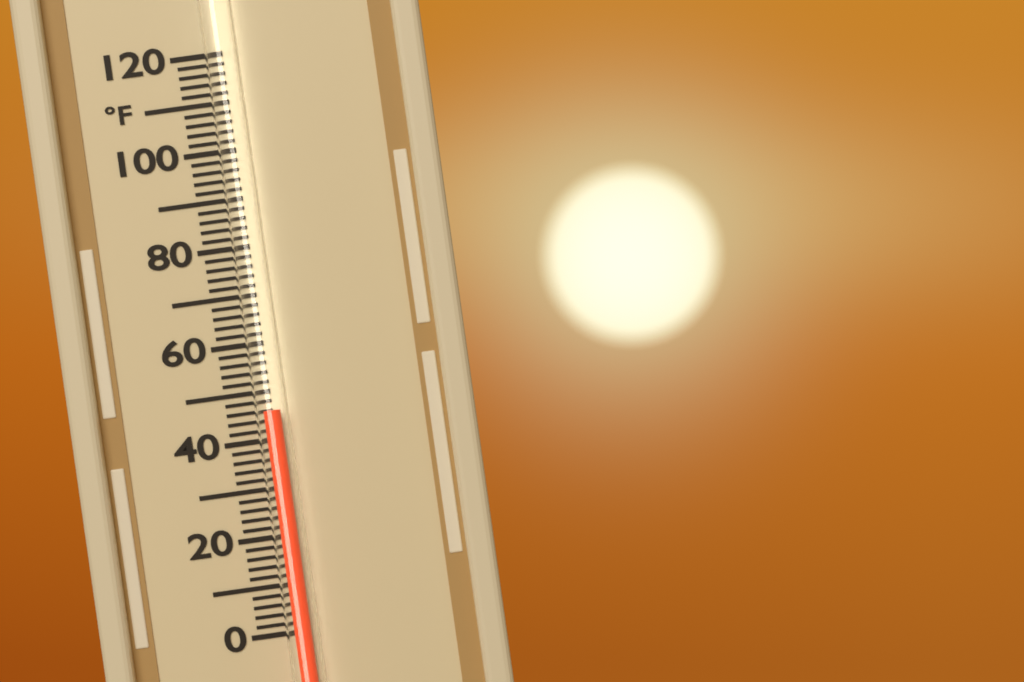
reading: 46 °F
